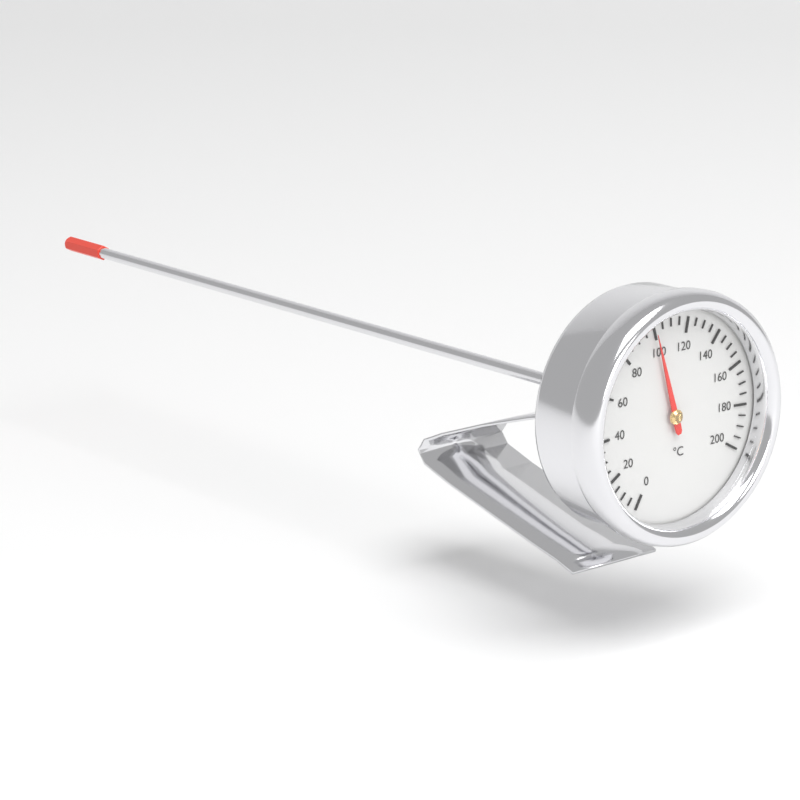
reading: 100 °C
